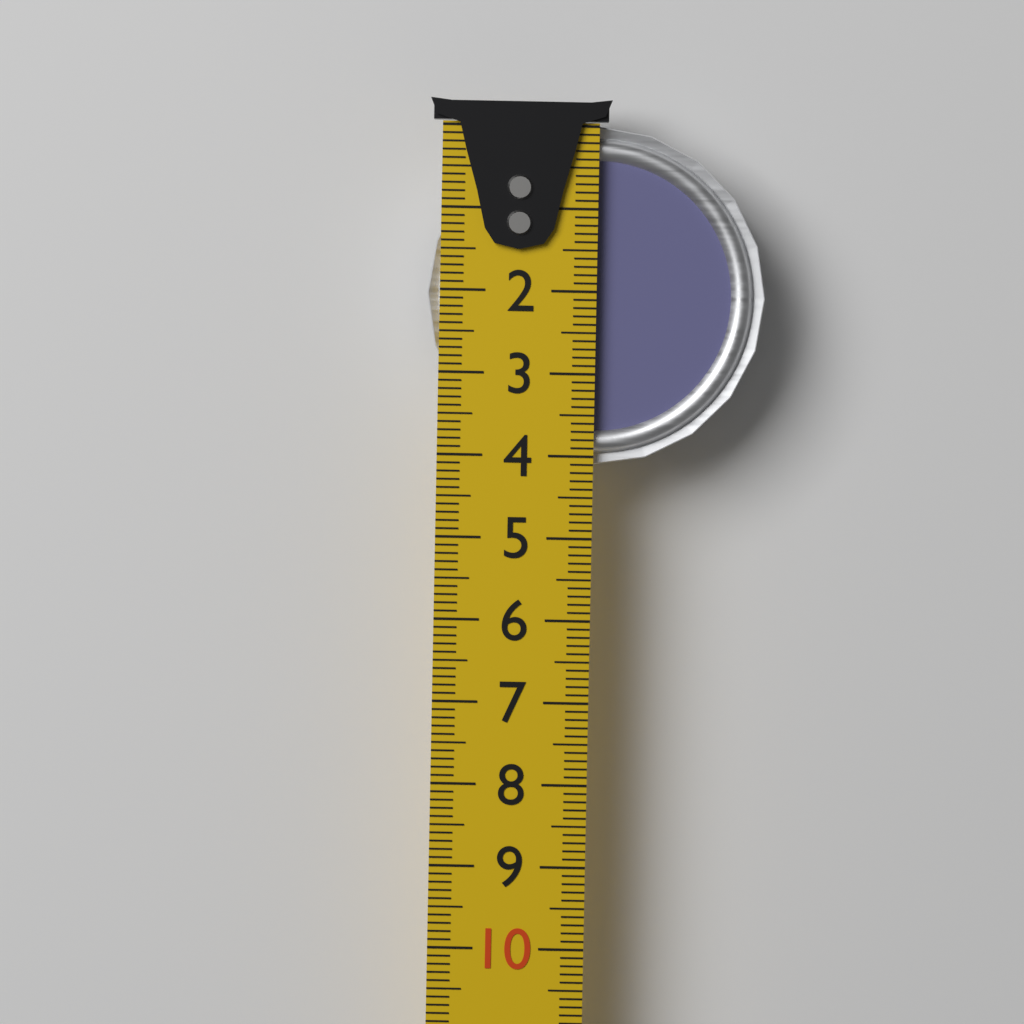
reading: 4.1 cm
